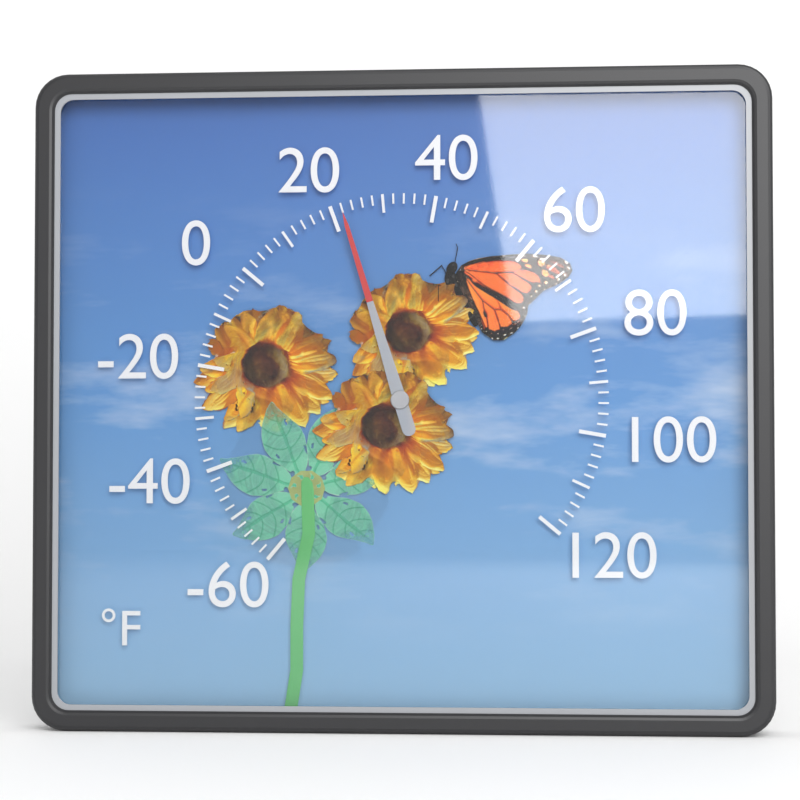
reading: 22 °F
